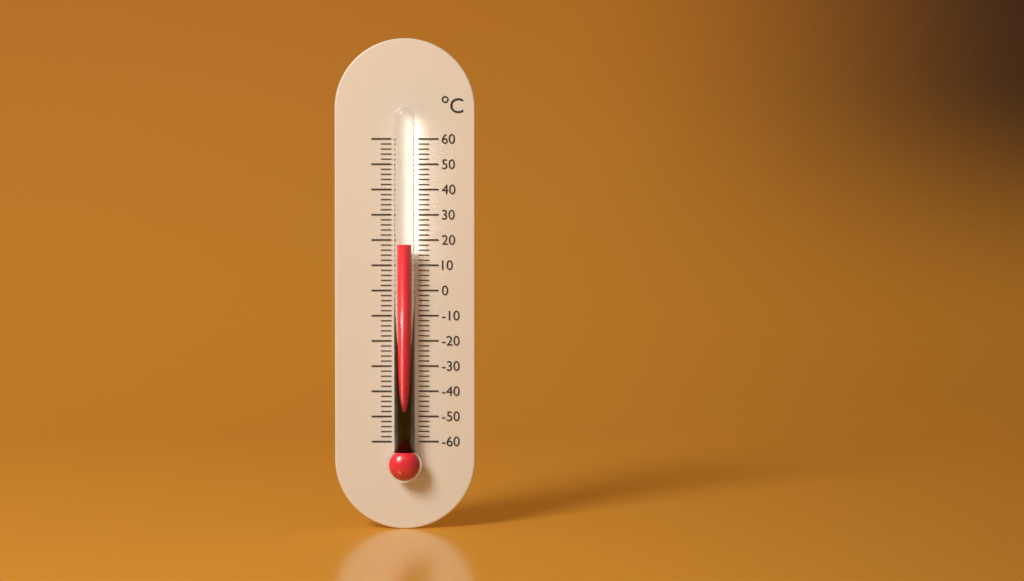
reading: 18 °C
